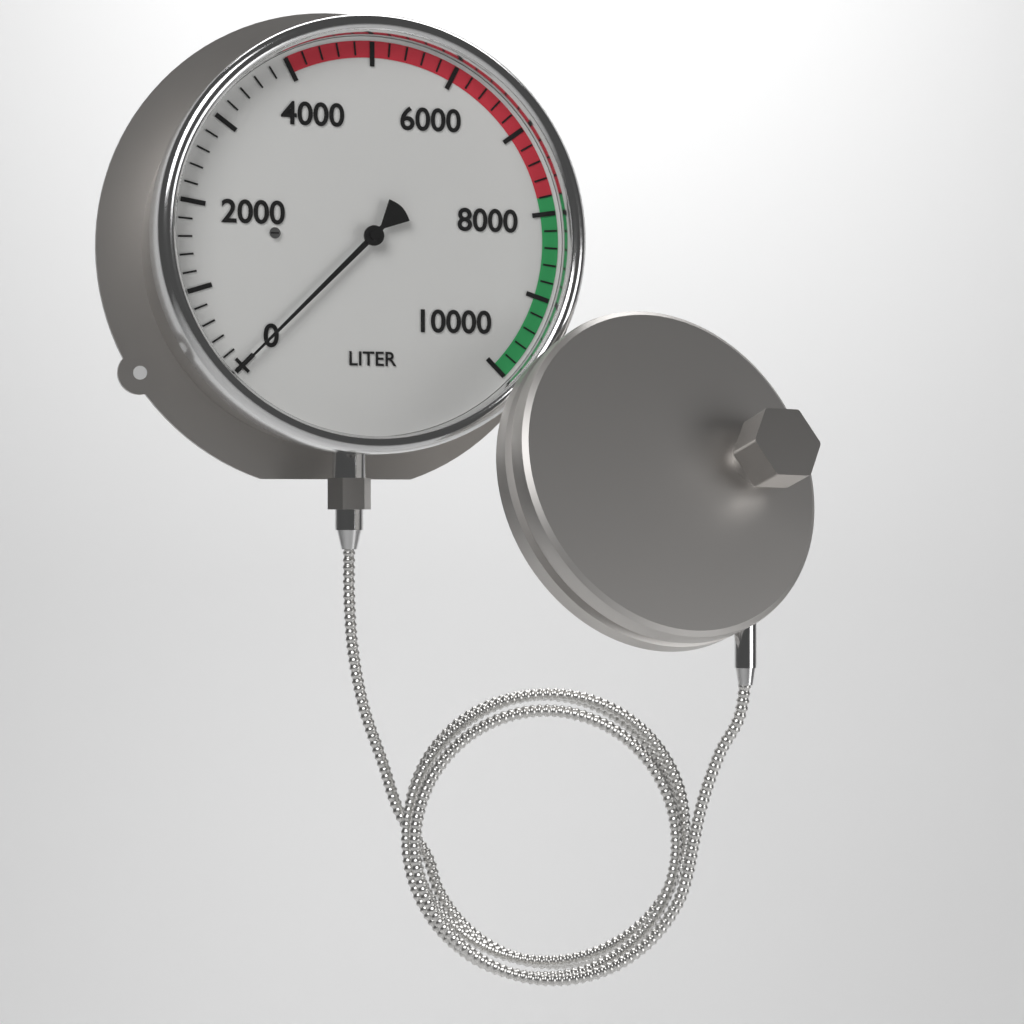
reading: 0 LITER
